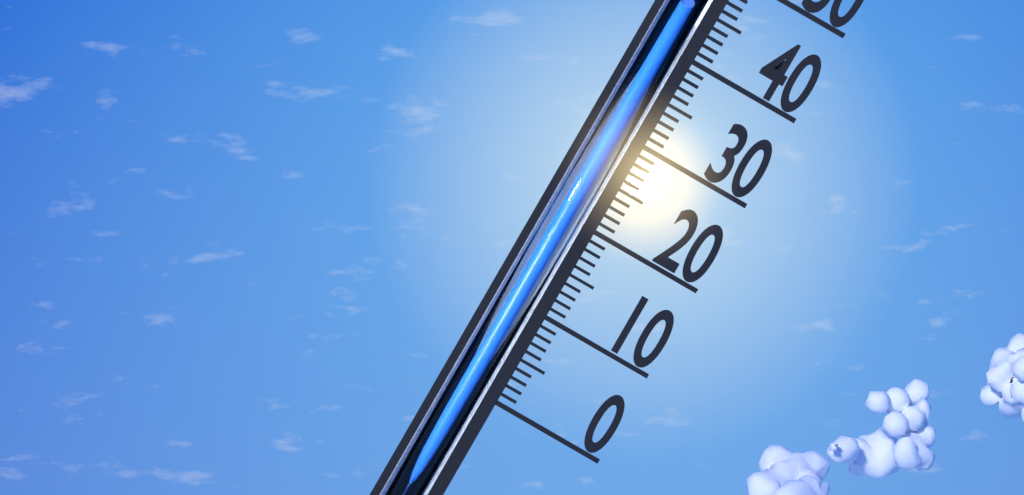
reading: 44 (no unit)
